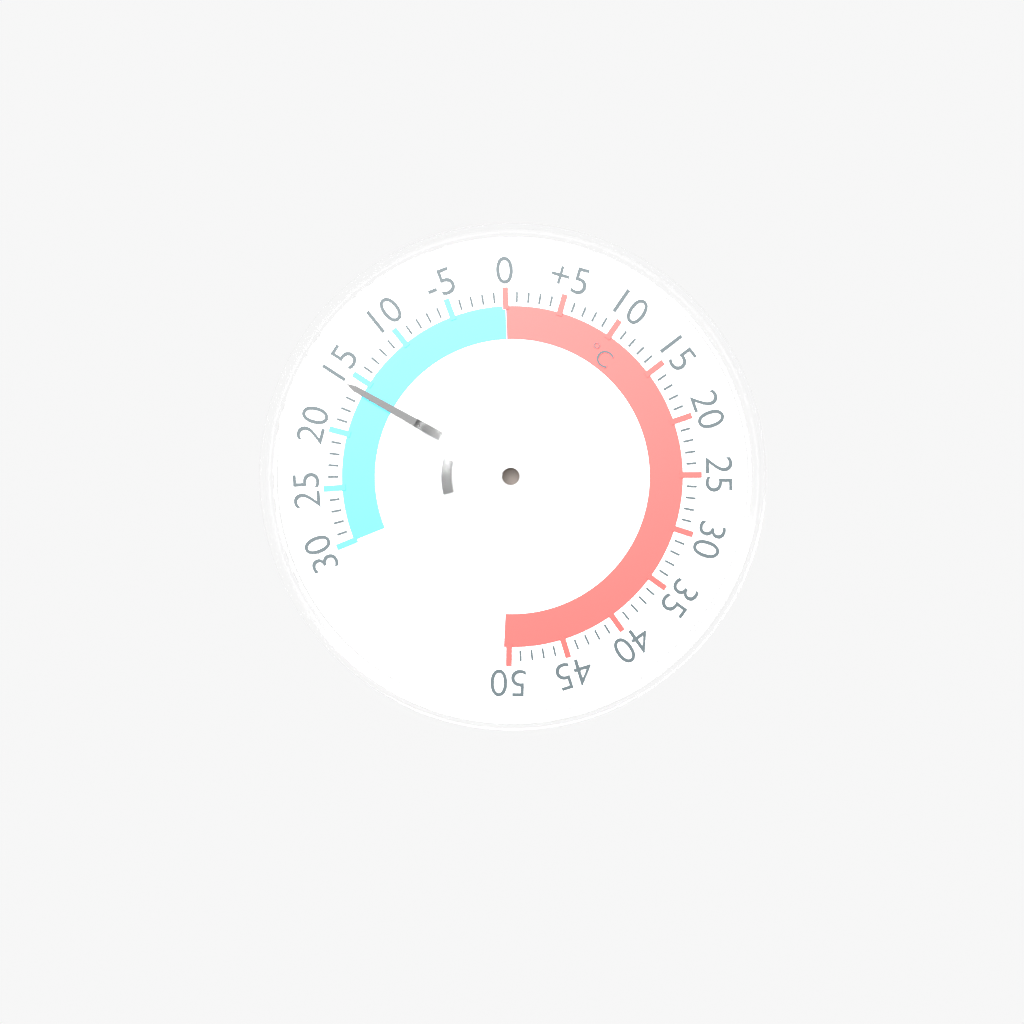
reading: -16 °C
